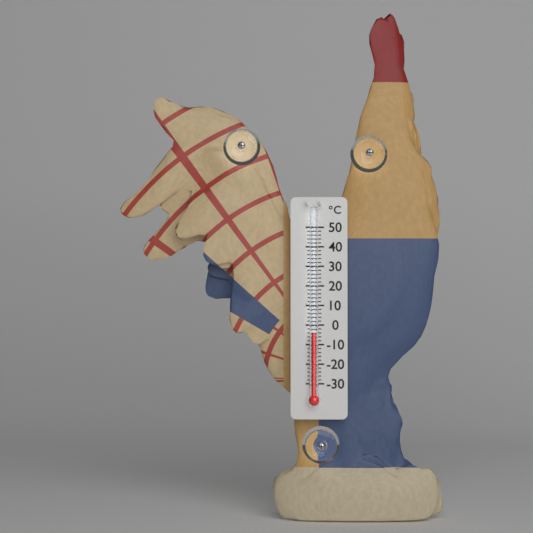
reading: -4 °C
